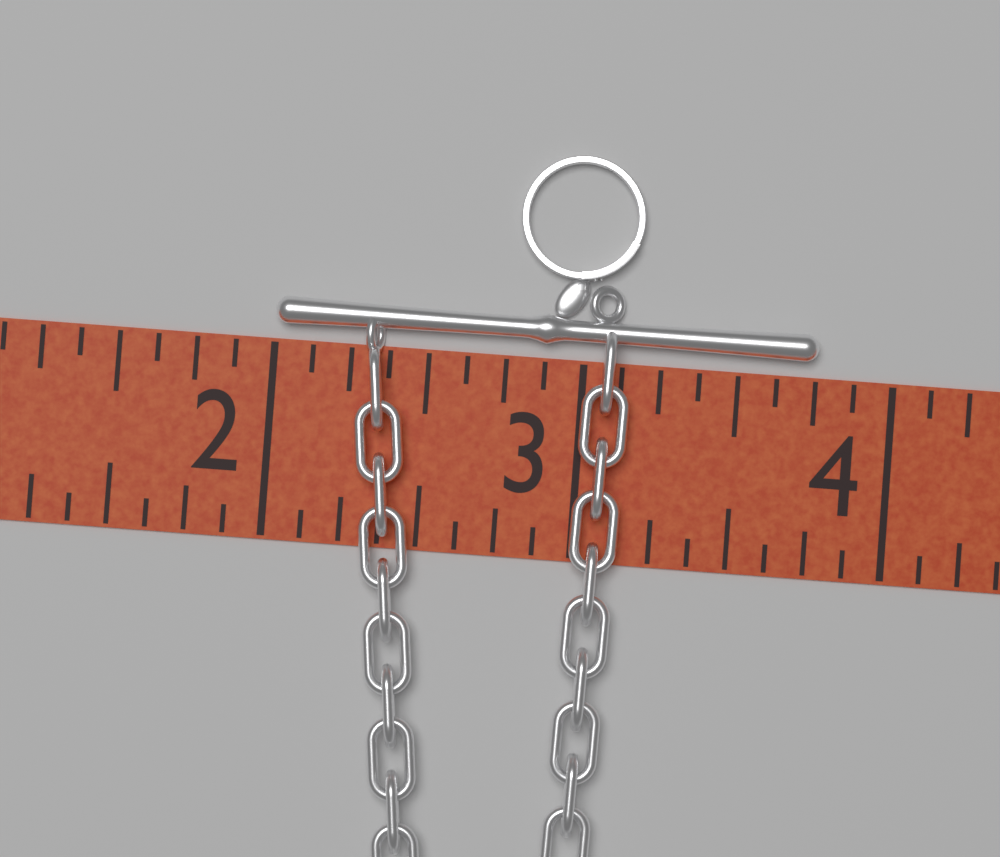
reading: 3.750 (no unit)
